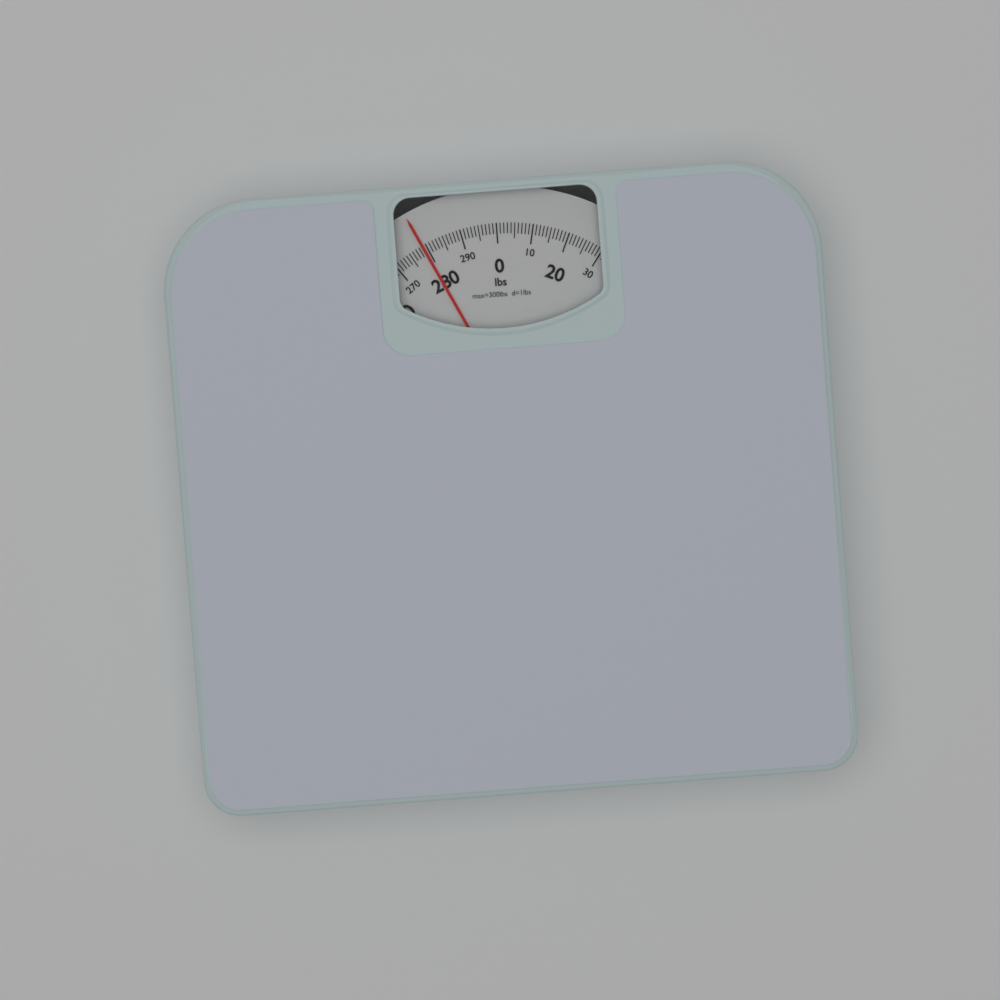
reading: 279 lbs
